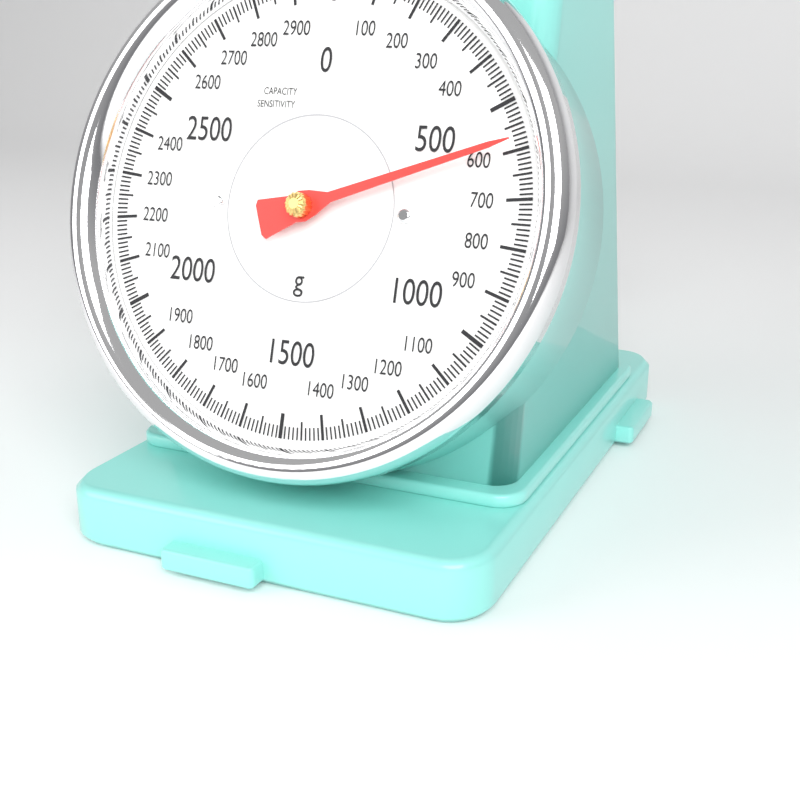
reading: 580 g
